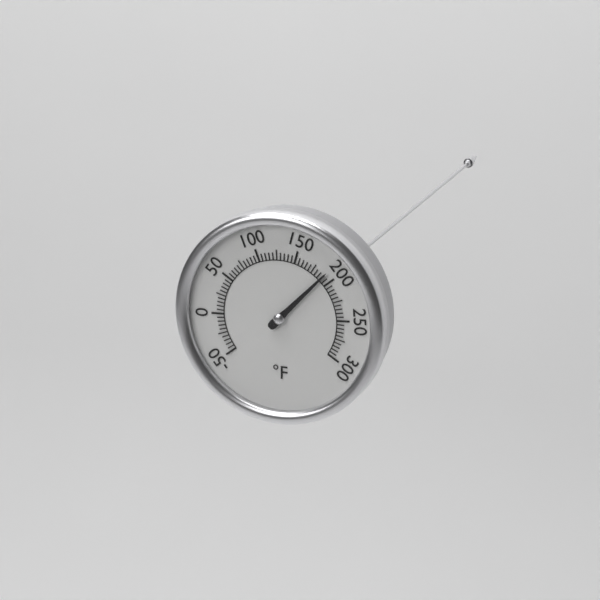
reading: 190 °F
